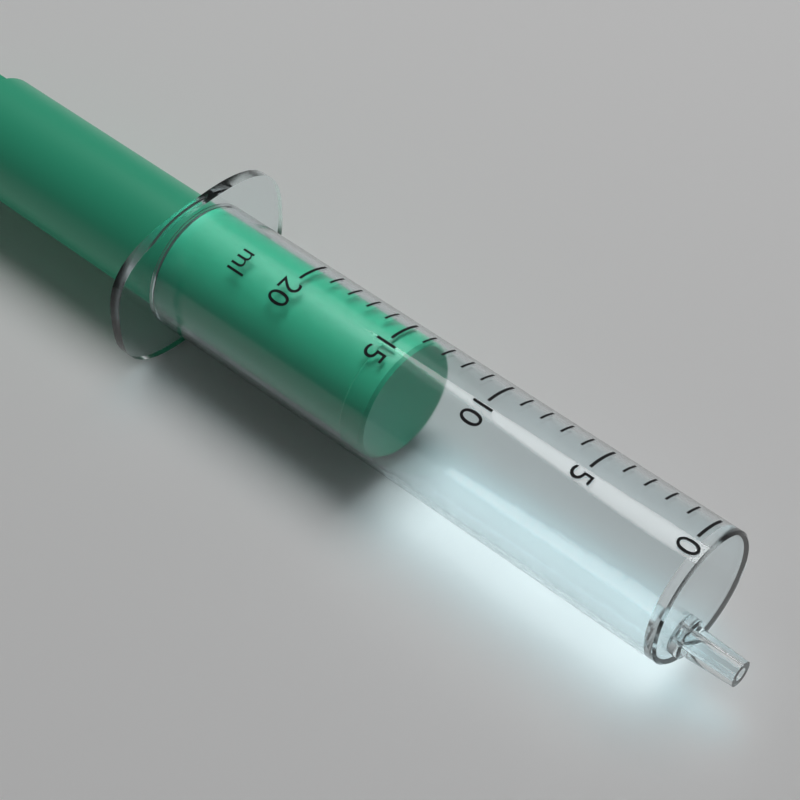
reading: 14 ml
